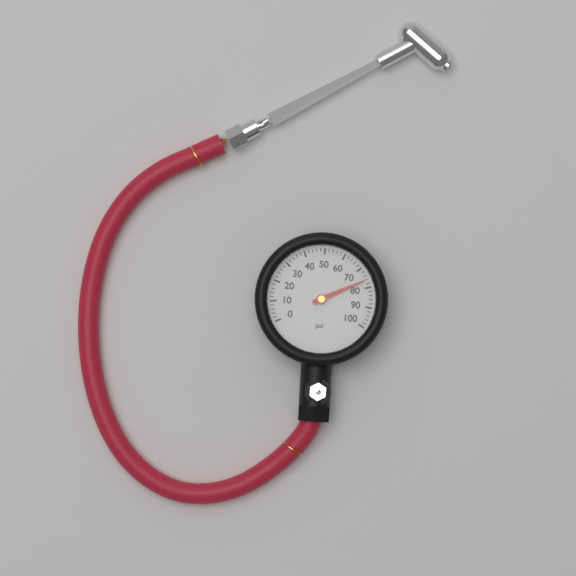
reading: 76 psi
